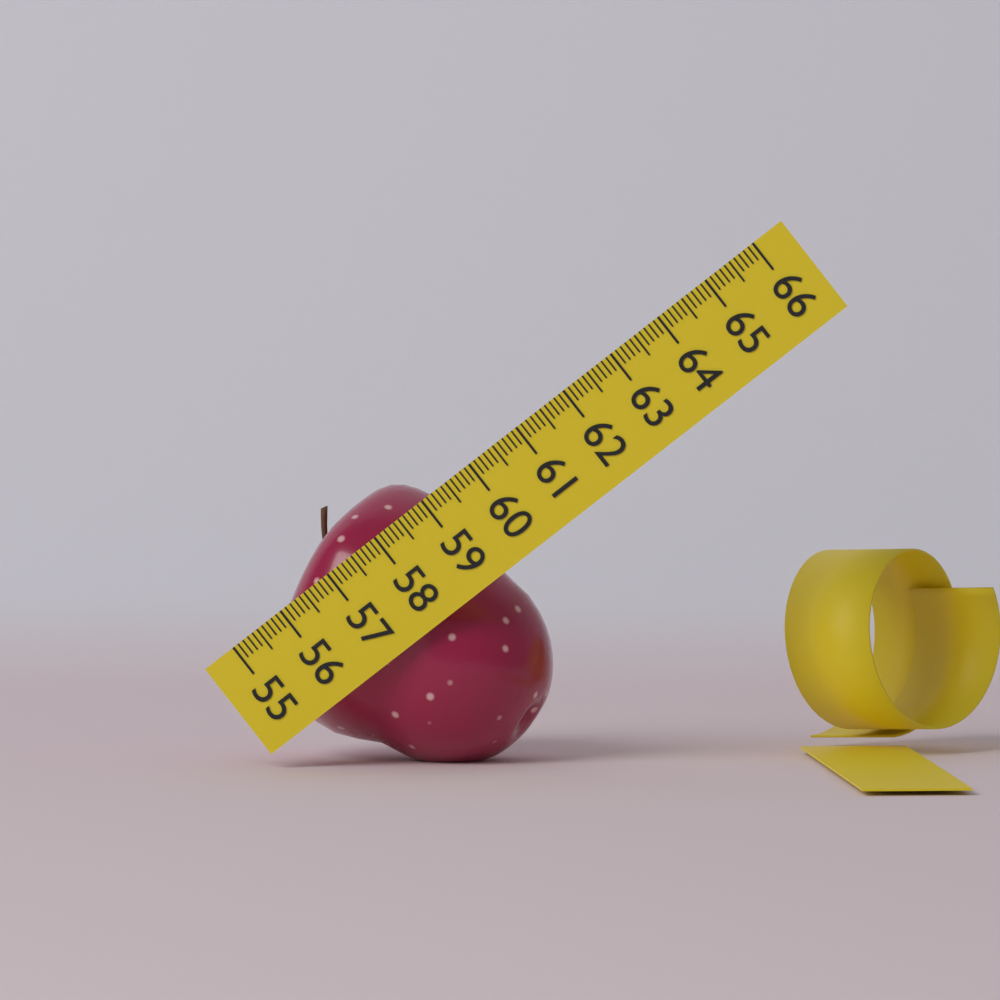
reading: 59.3 (no unit)
